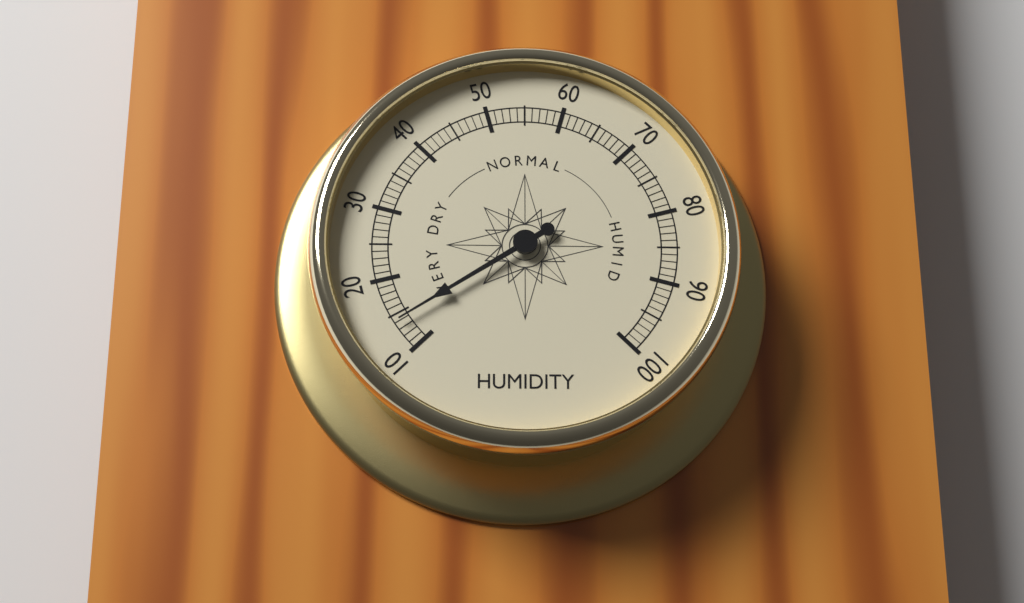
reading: 14 (no unit)
